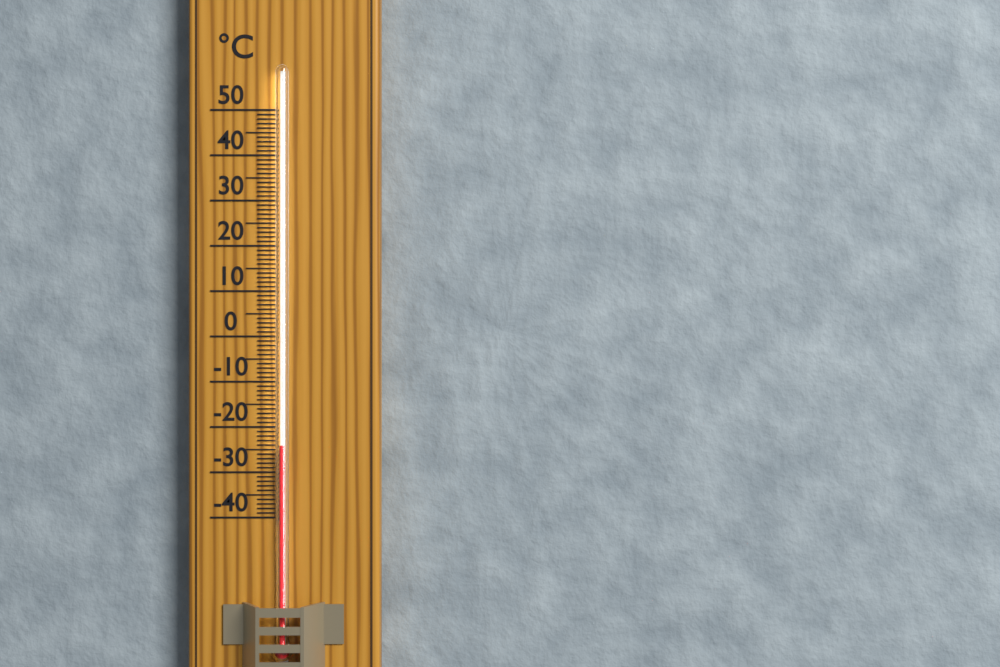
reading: -24 °C
